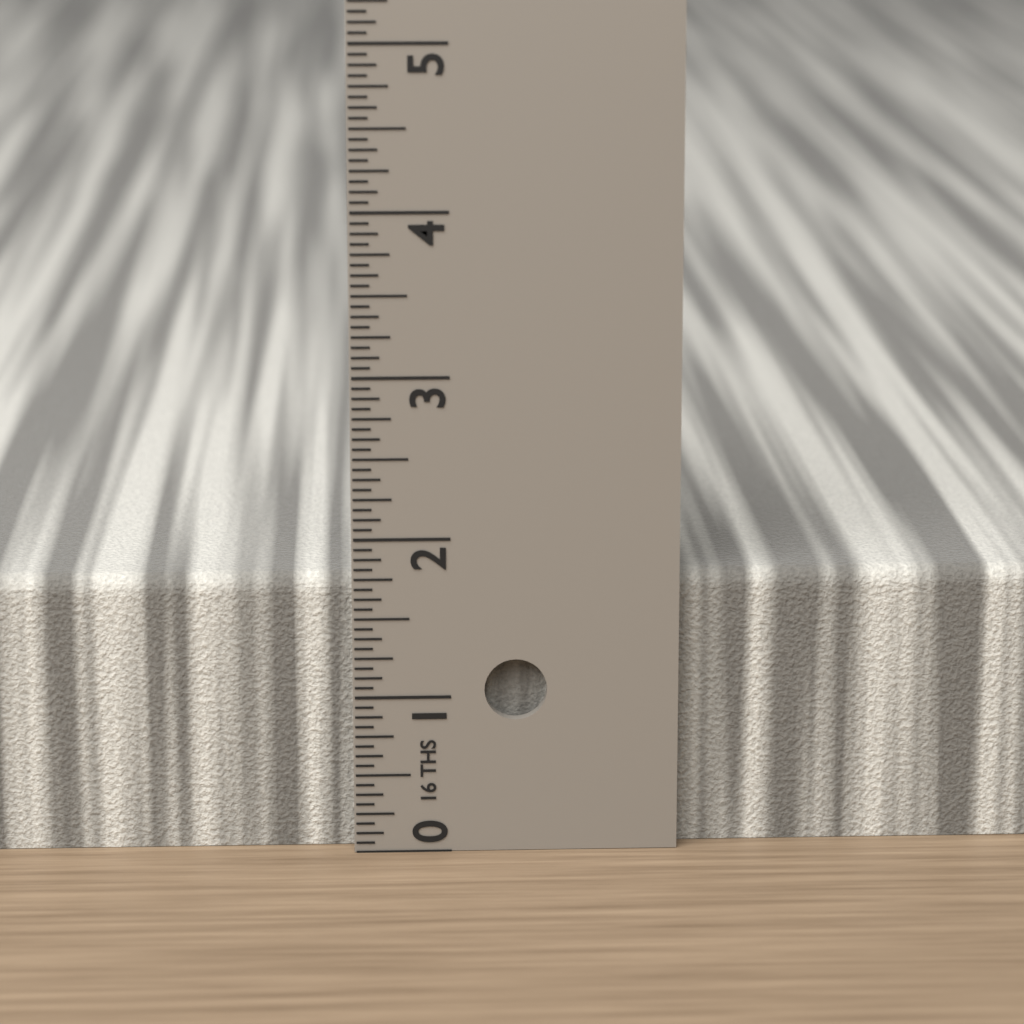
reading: 1.7500 in
